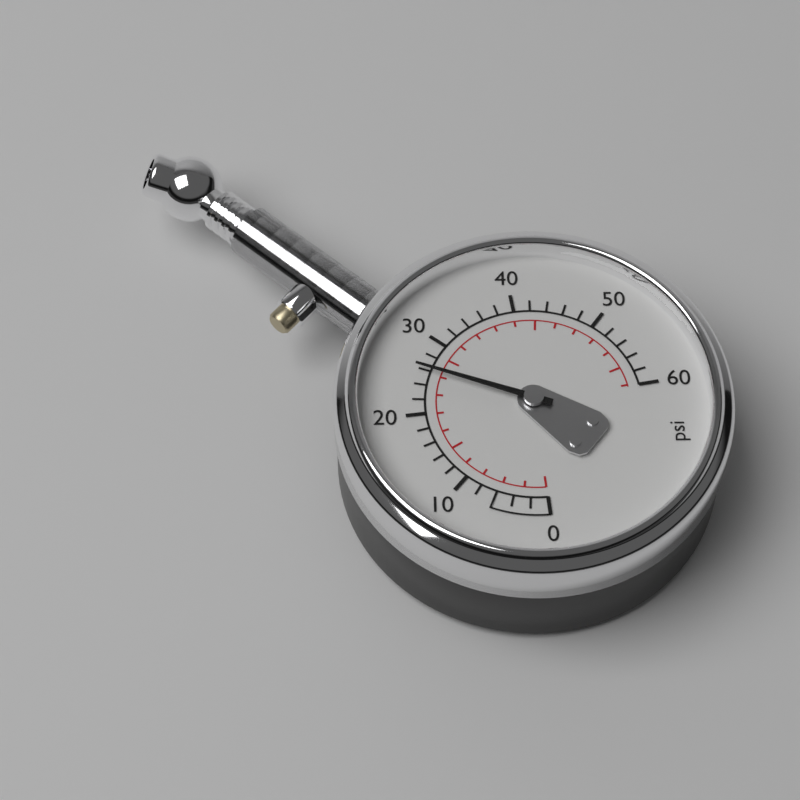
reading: 26 psi
